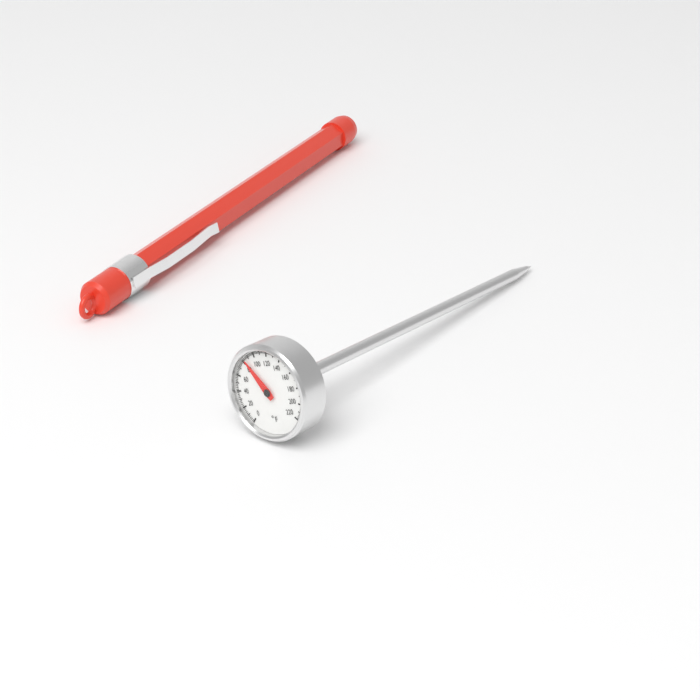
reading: 84 °F
